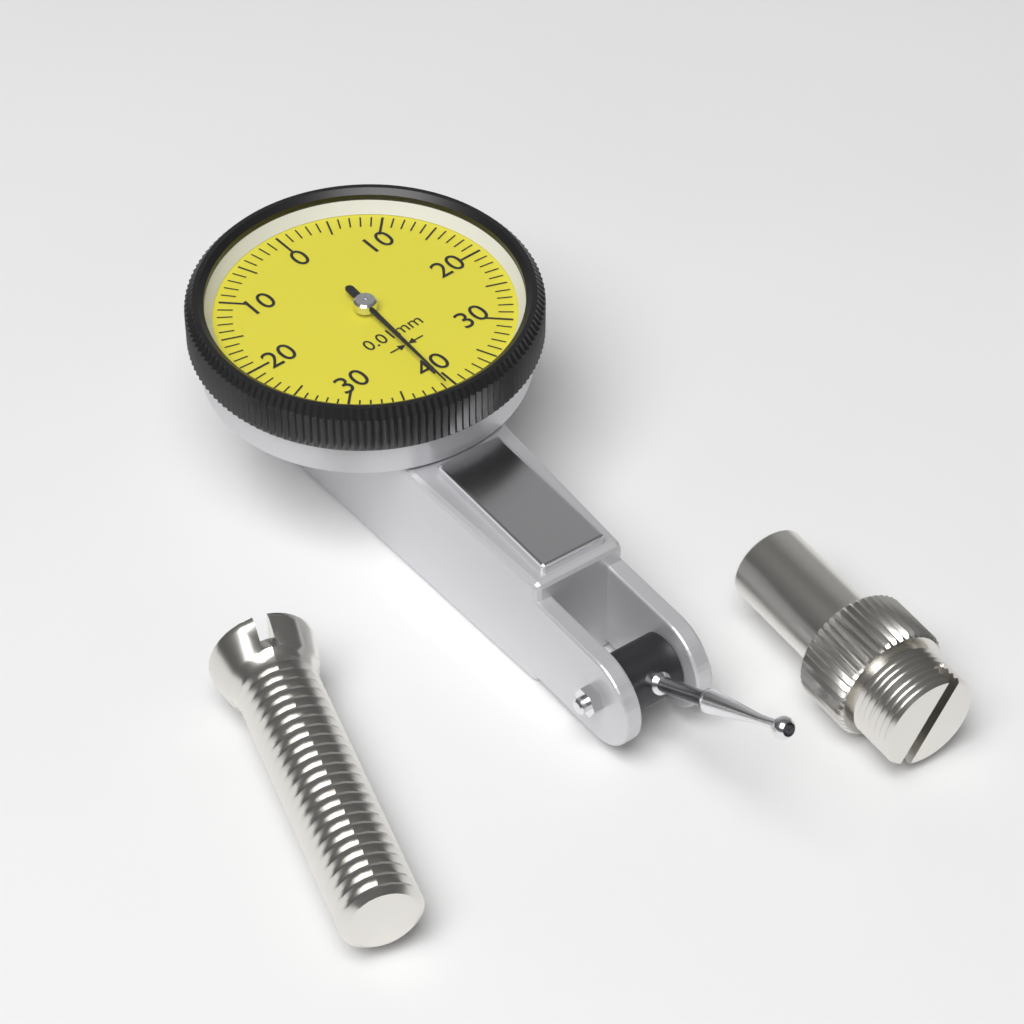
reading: 0.39 mm
